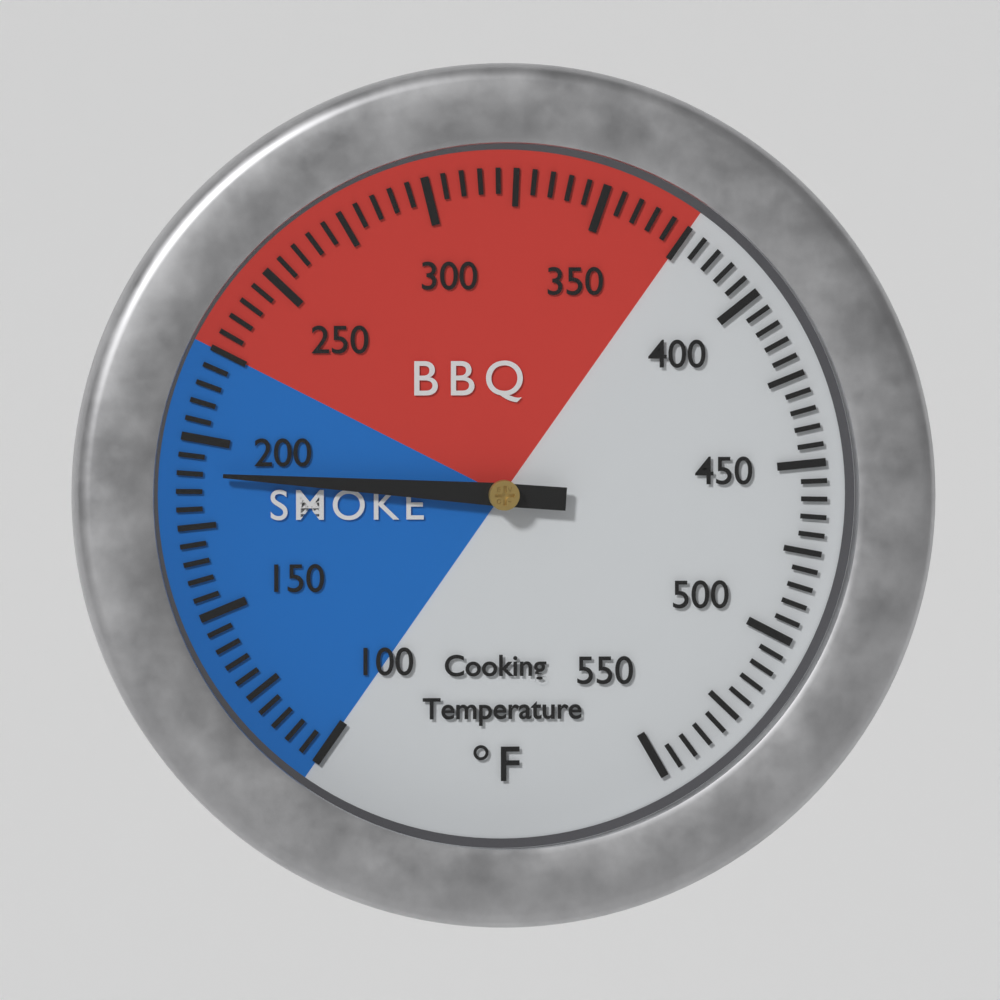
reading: 190 °F
